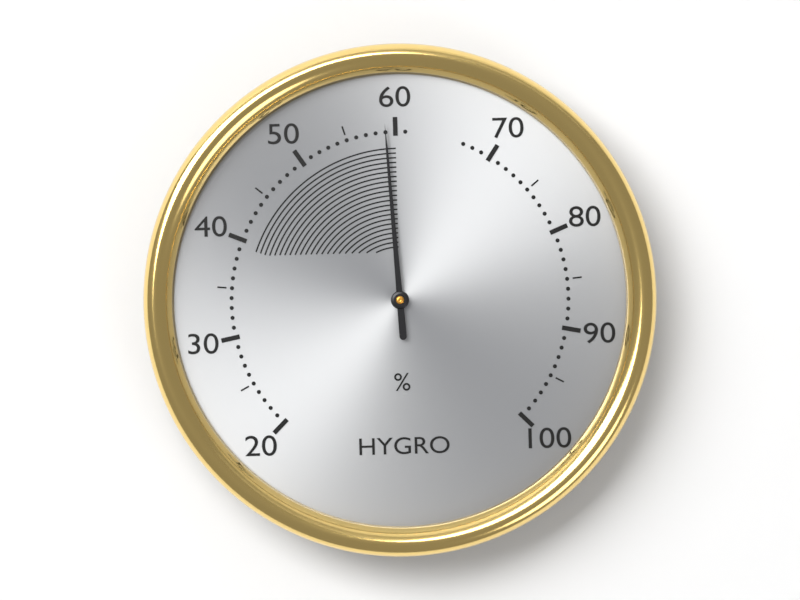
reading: 59 %
